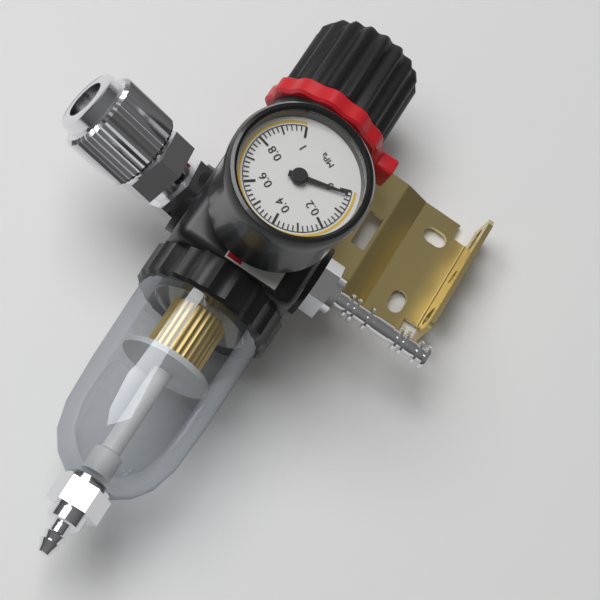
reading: 0.02 MPa
